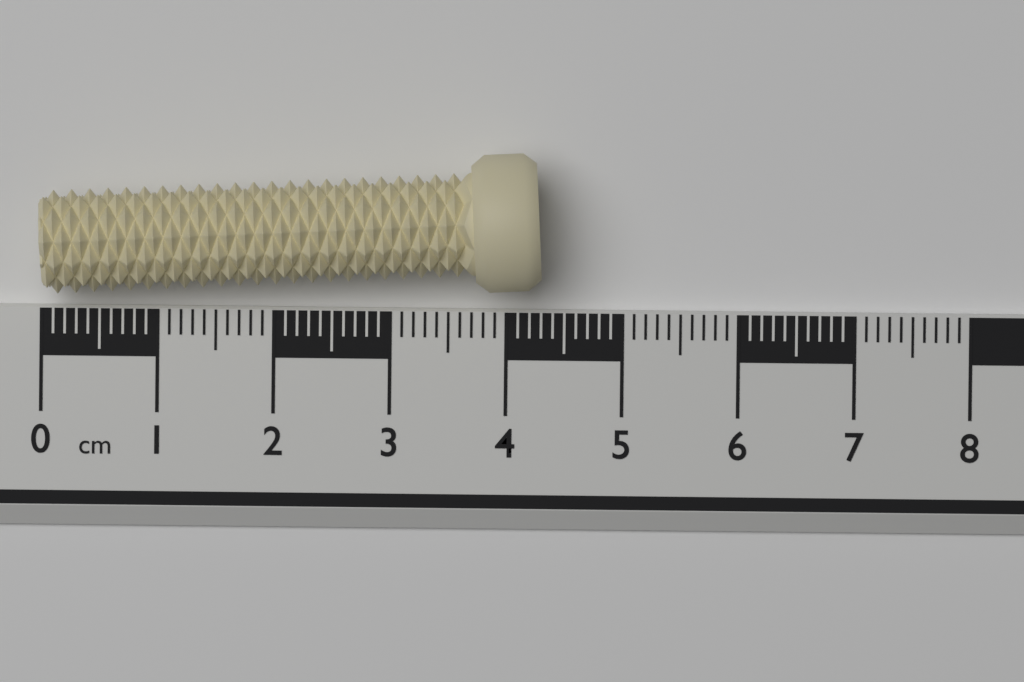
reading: 4.3 cm
